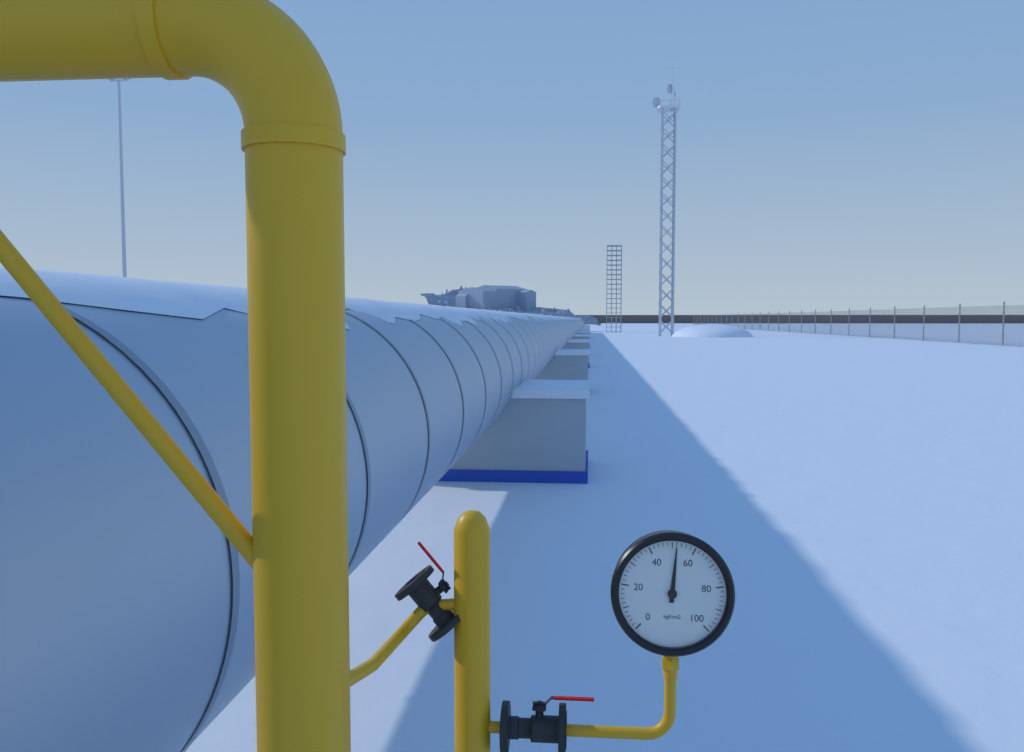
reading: 52 kgf/cm2
